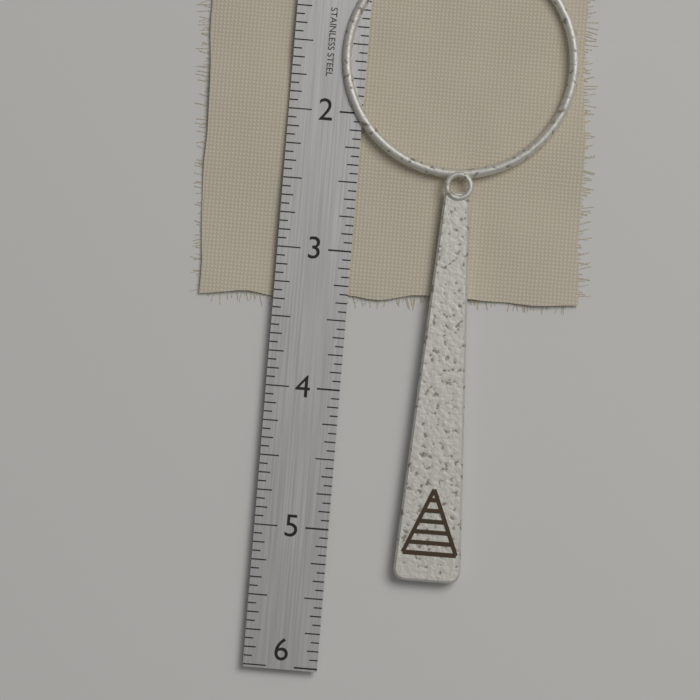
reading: 5.3125 in
